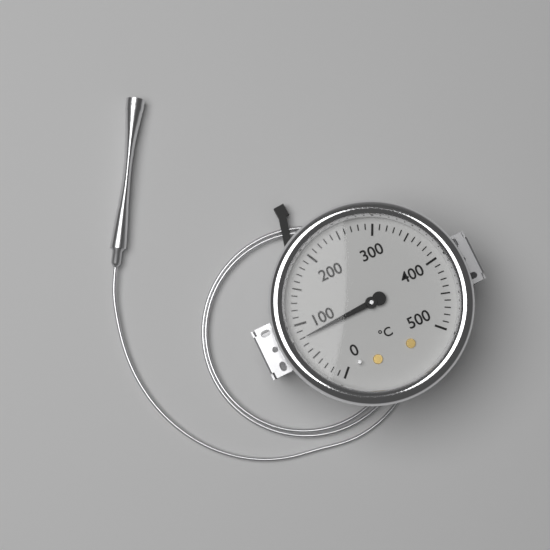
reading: 80 °C
